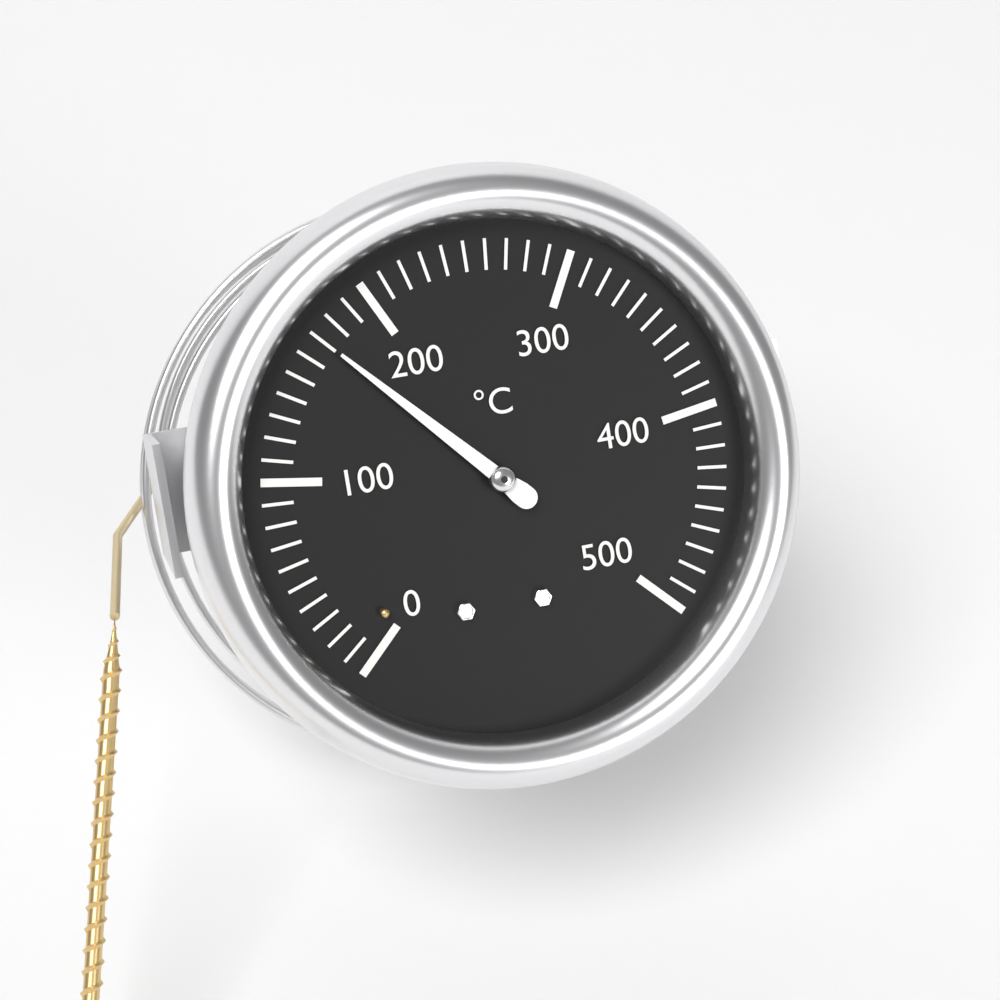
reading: 170 °C
